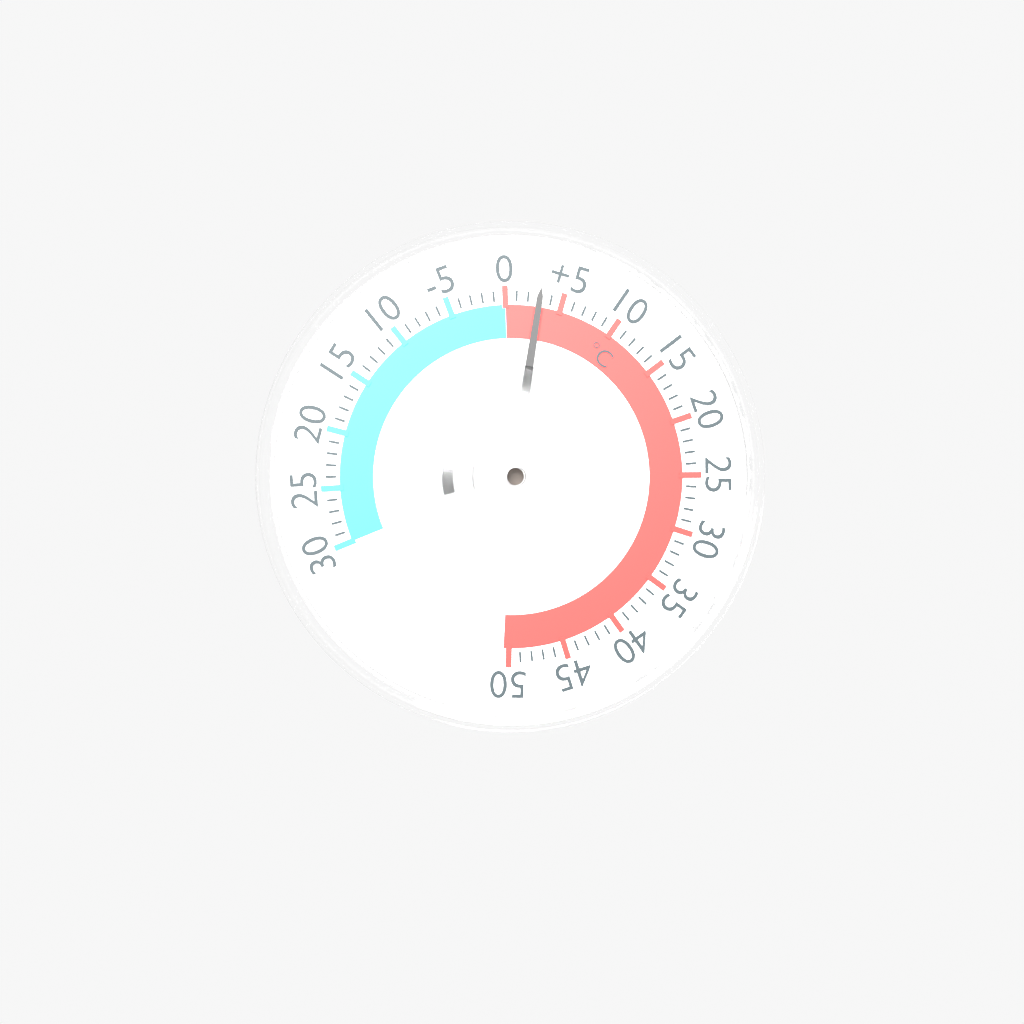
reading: 3 °C
